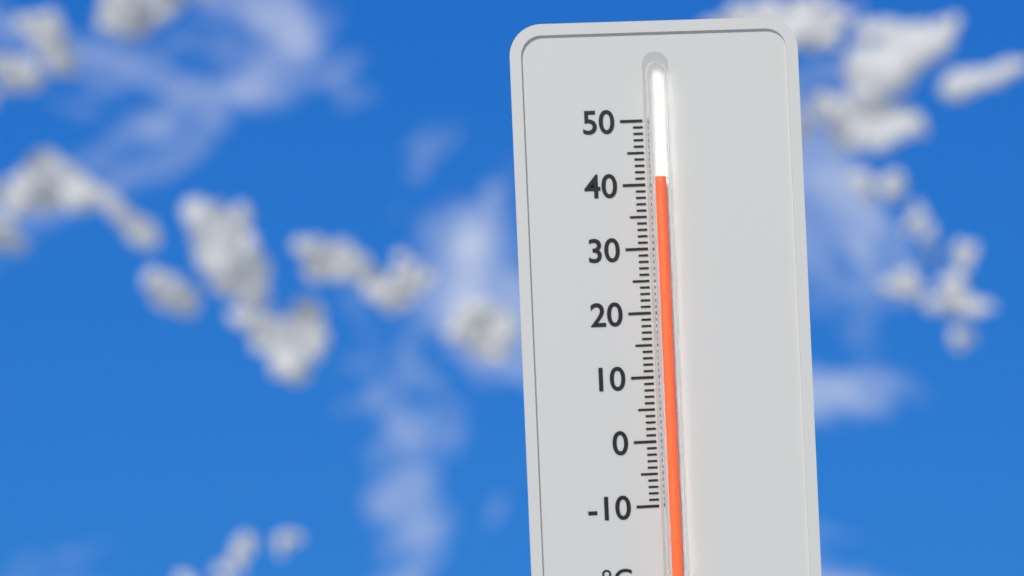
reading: 41 °C
